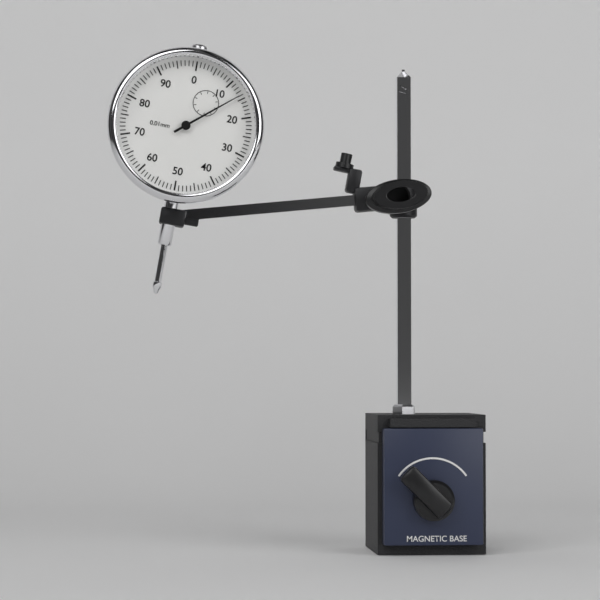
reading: 0.14 mm
